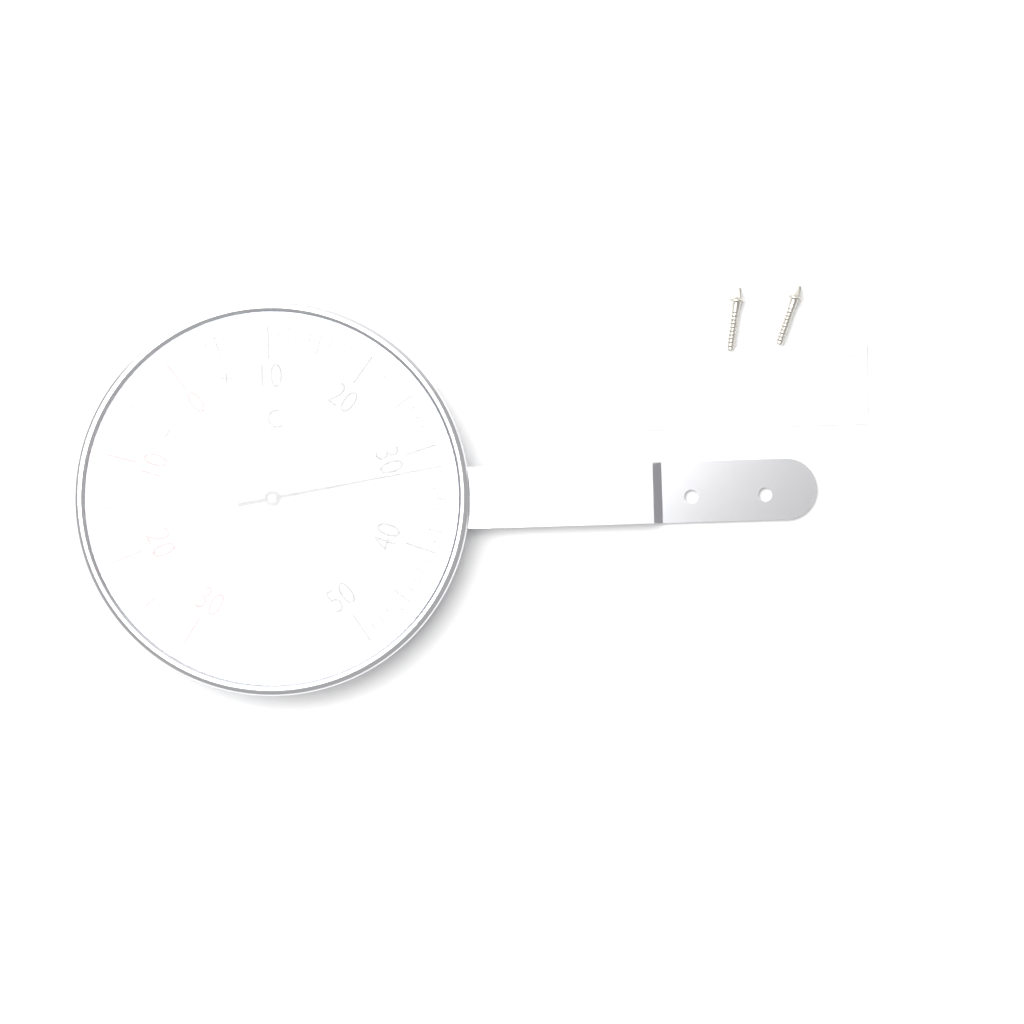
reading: 32 °C
